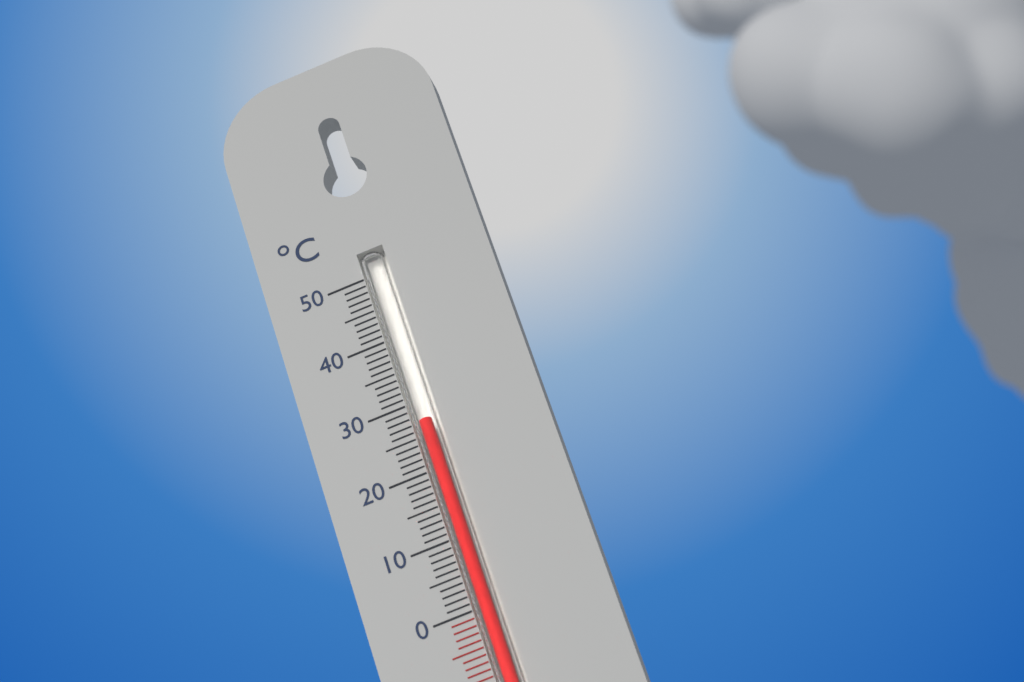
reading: 27 °C
